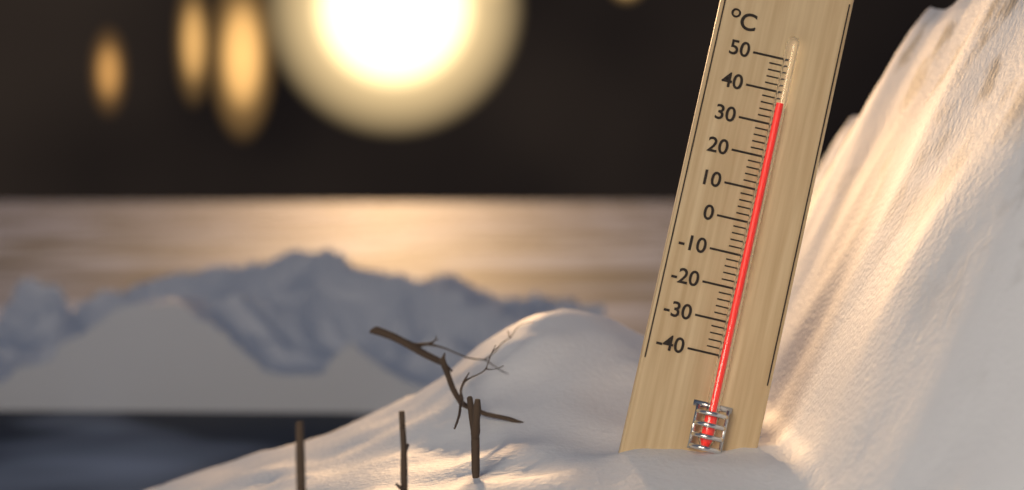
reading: 36 °C
